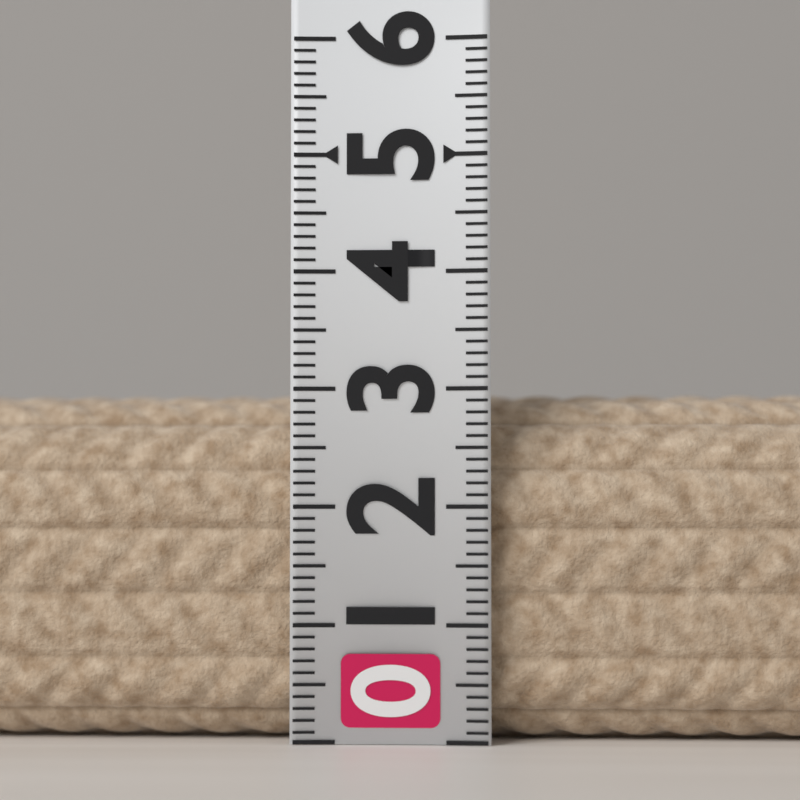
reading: 3.0 (no unit)
